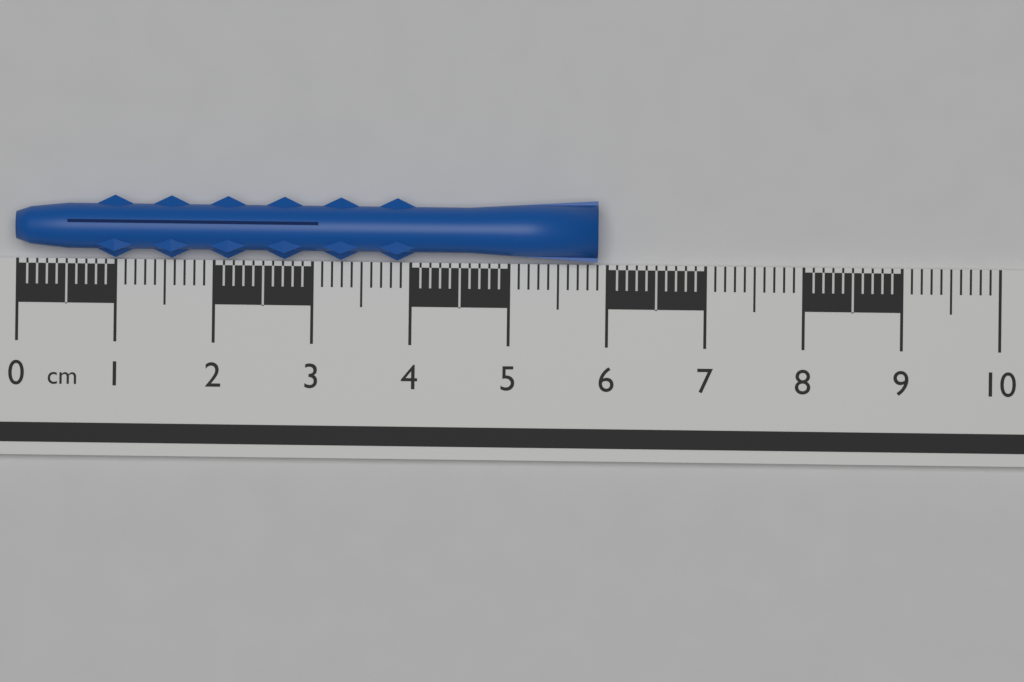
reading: 5.9 cm
